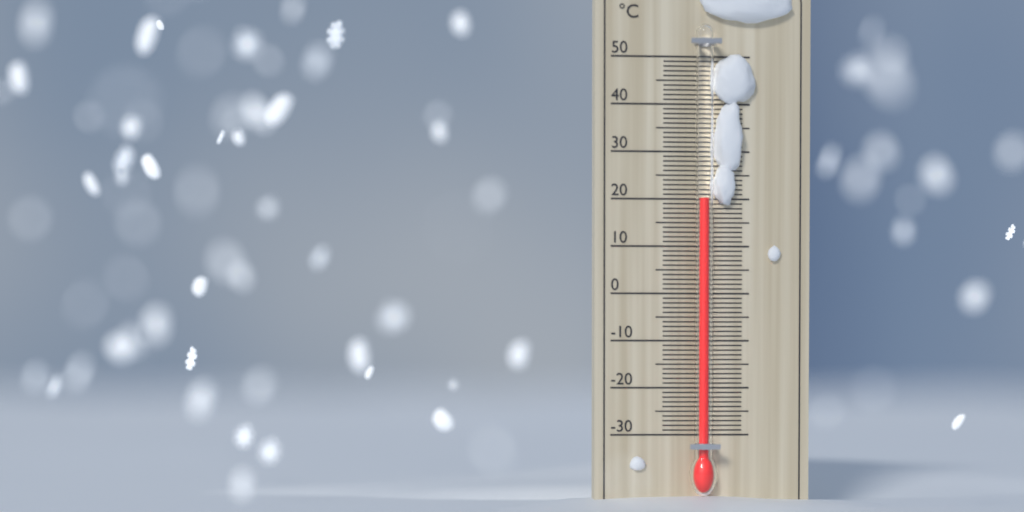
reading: 20 °C
